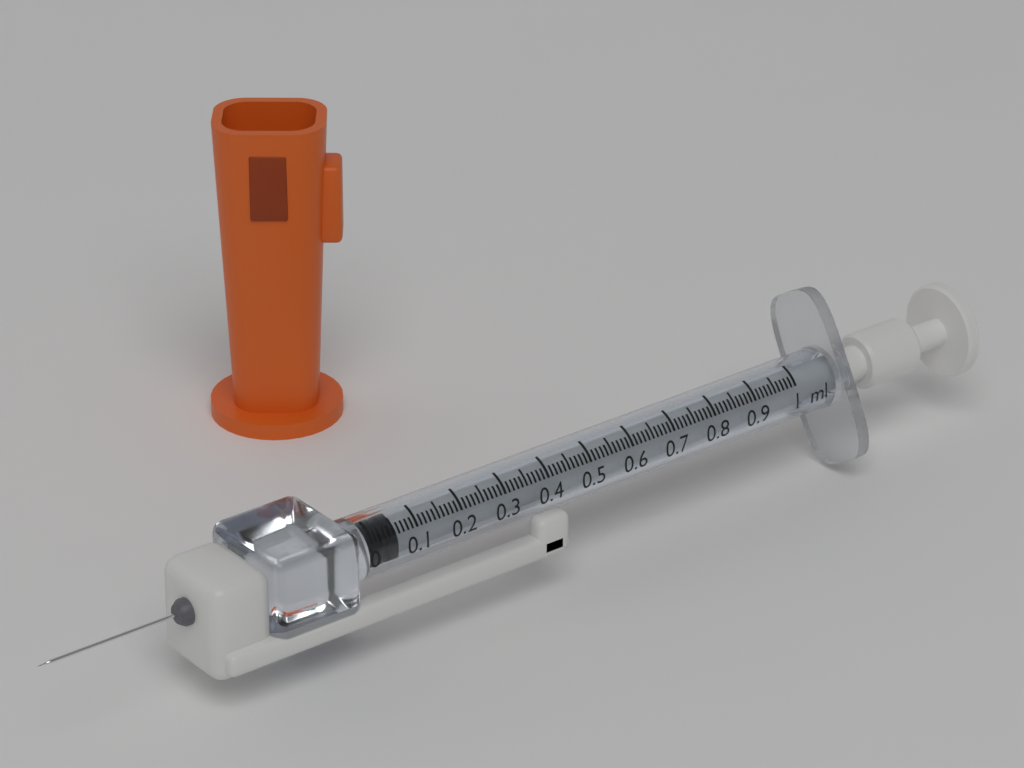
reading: 0.00 ml
